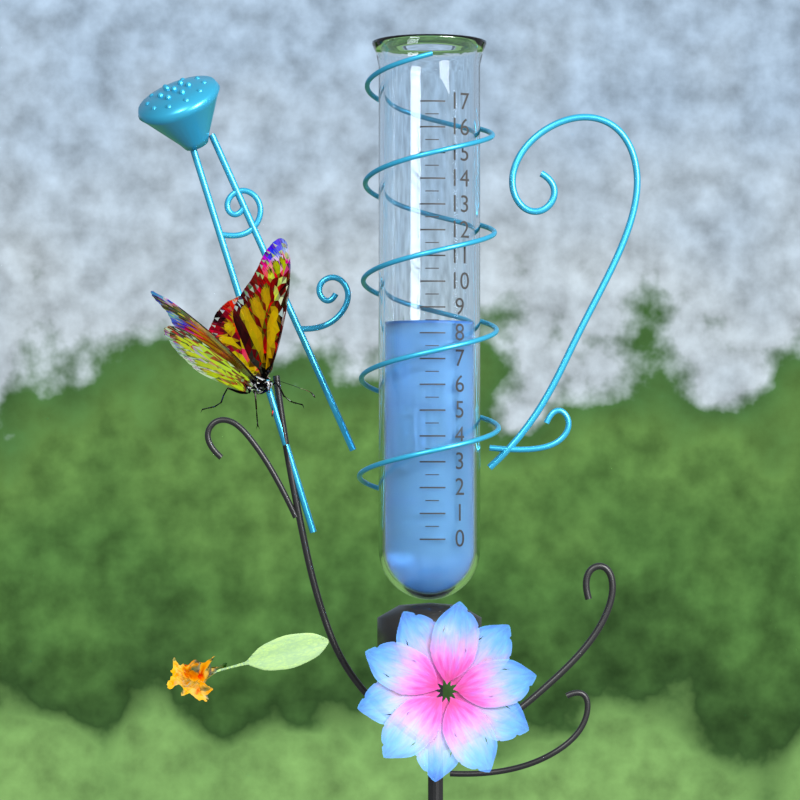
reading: 8.5 (no unit)
